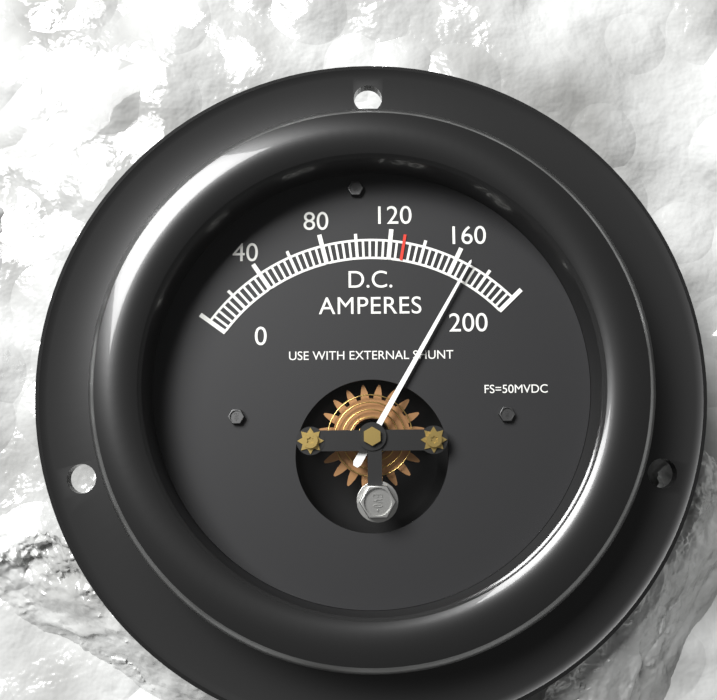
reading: 168 A
